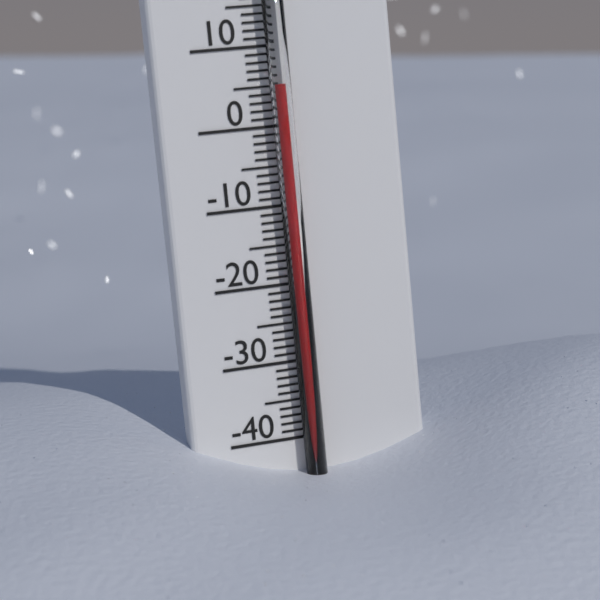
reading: 5 °C
